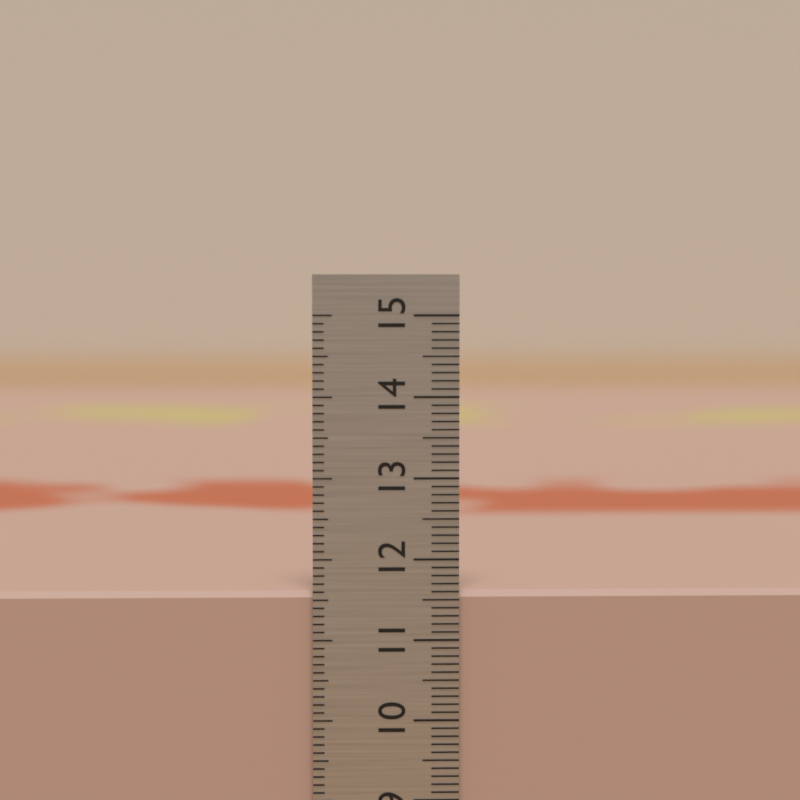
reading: 11.6 cm
